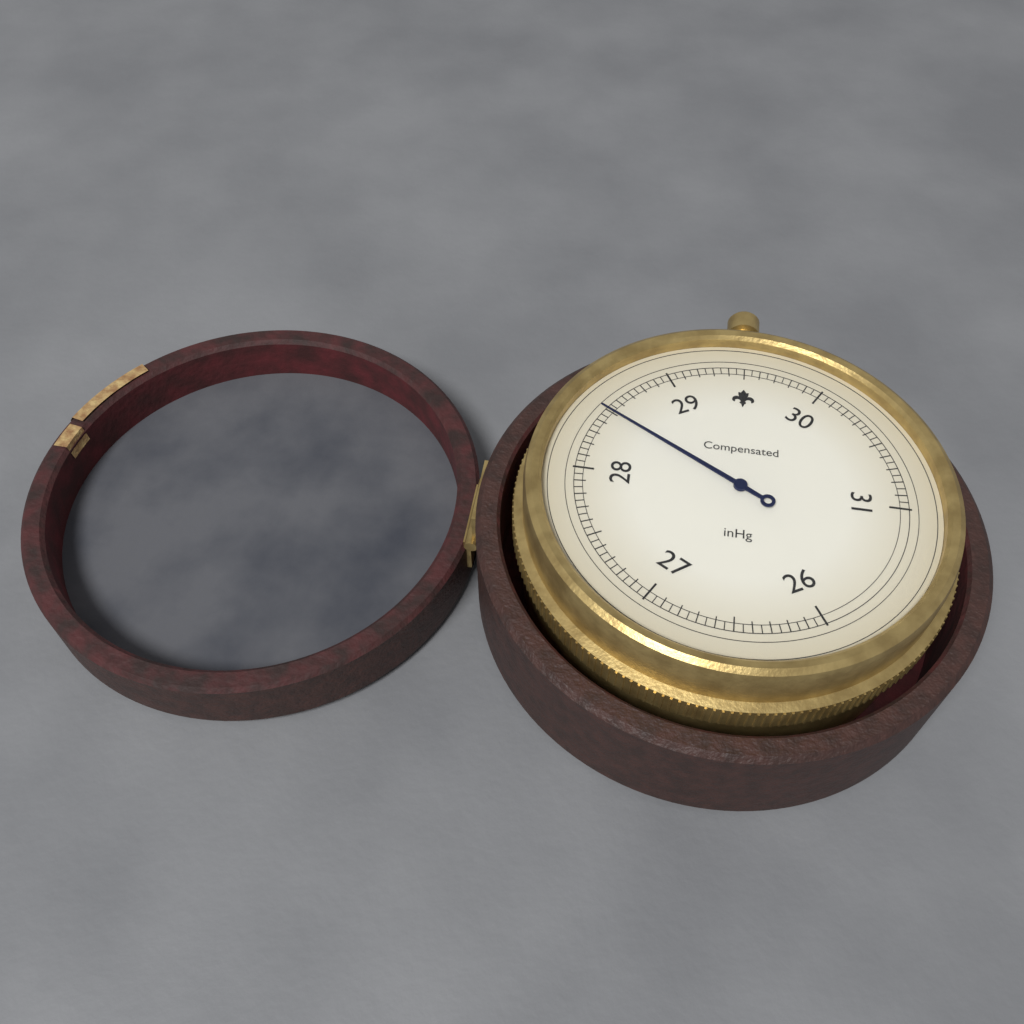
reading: 28.50 inHg
